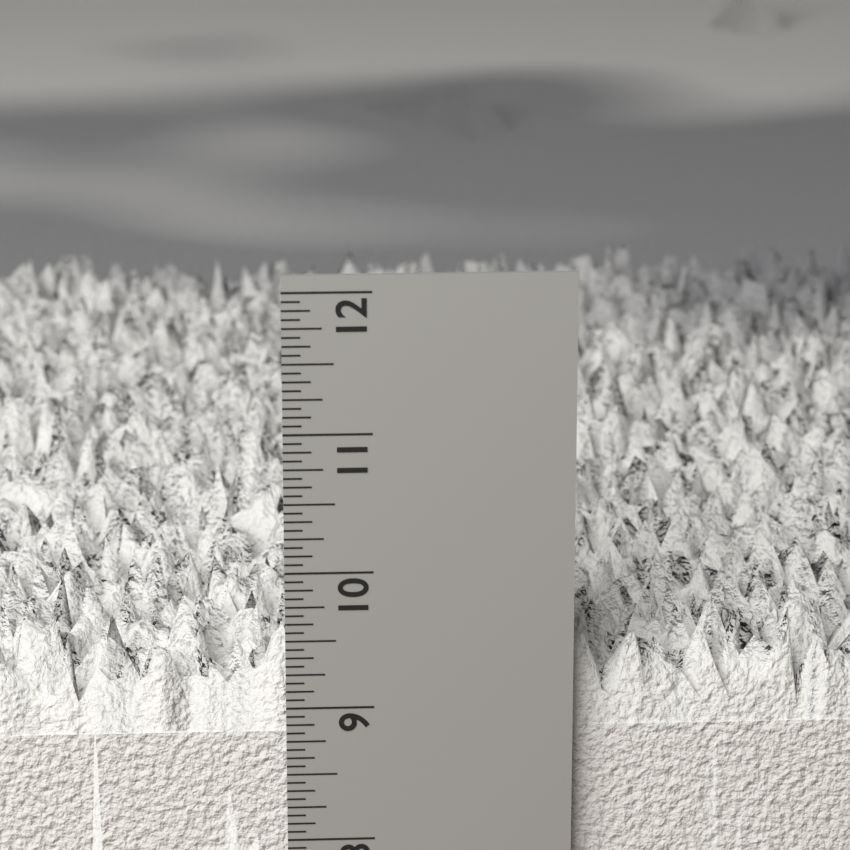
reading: 9.7500 in
